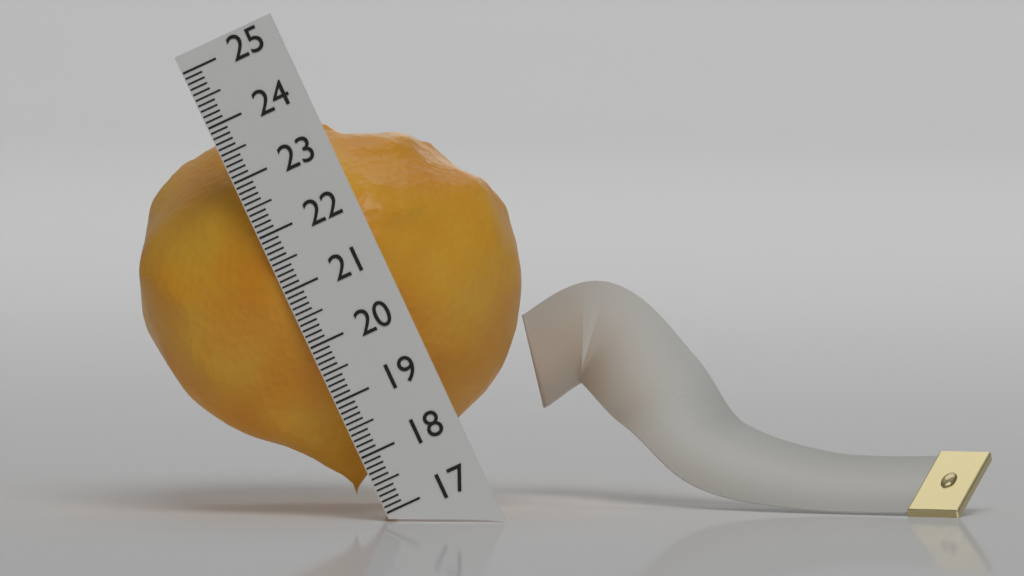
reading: 23.8 (no unit)
